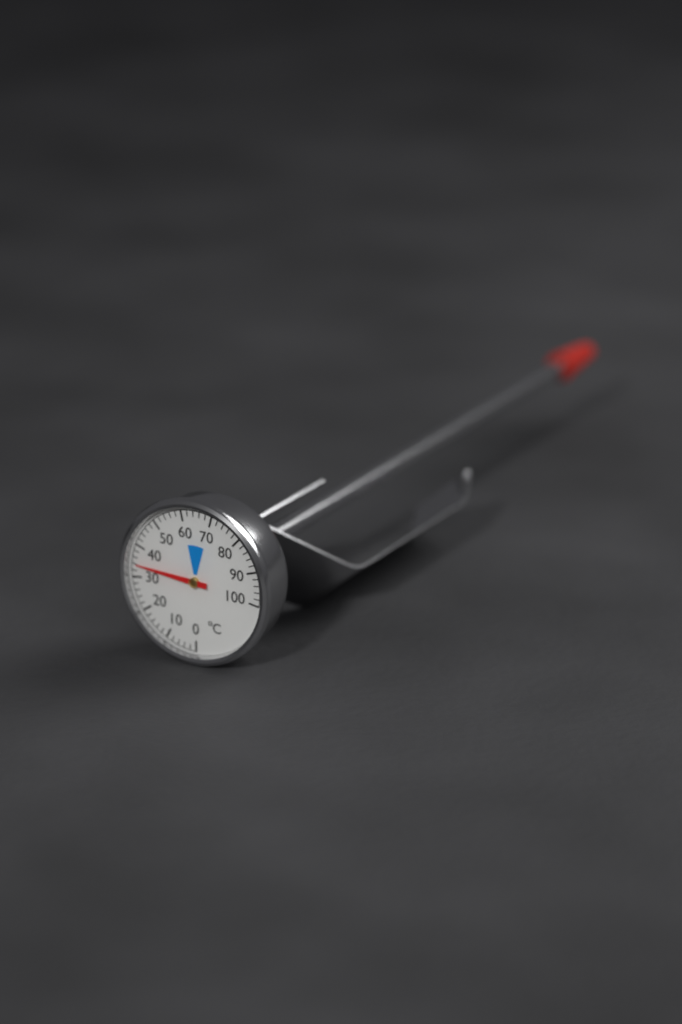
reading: 34 °C
